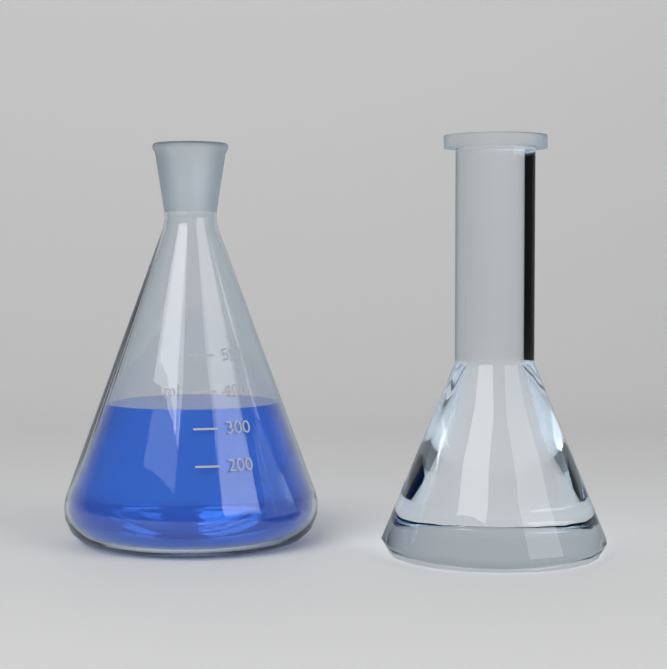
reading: 350 ml
